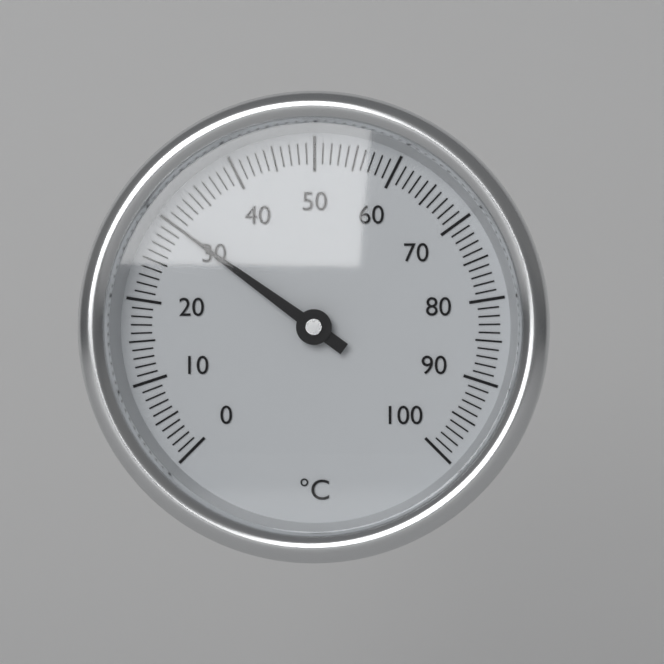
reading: 30 °C
